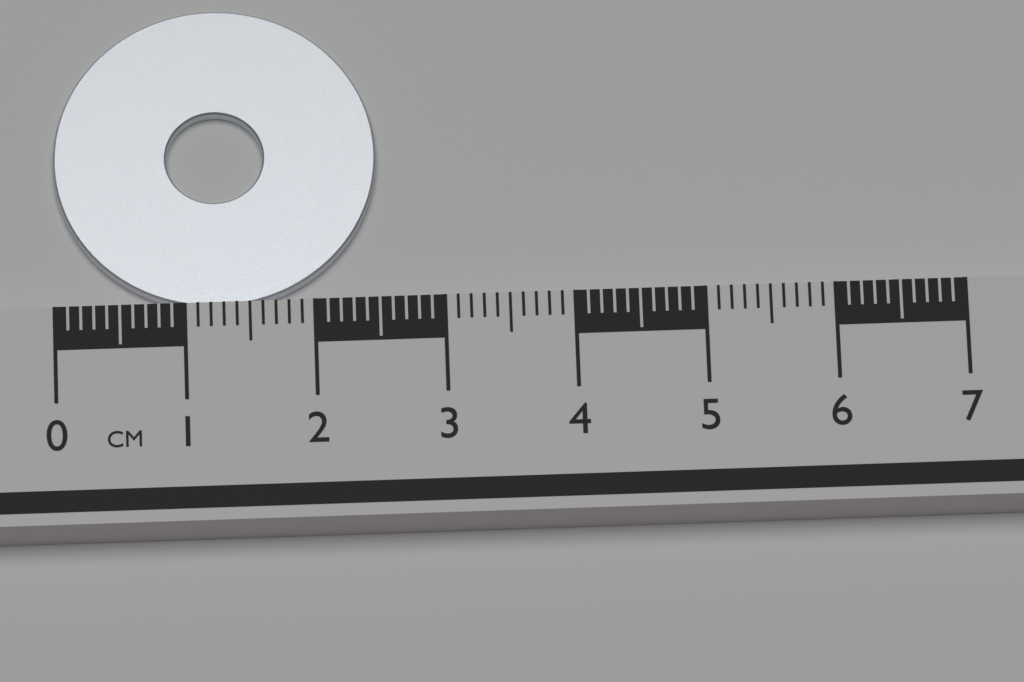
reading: 2.5 cm
